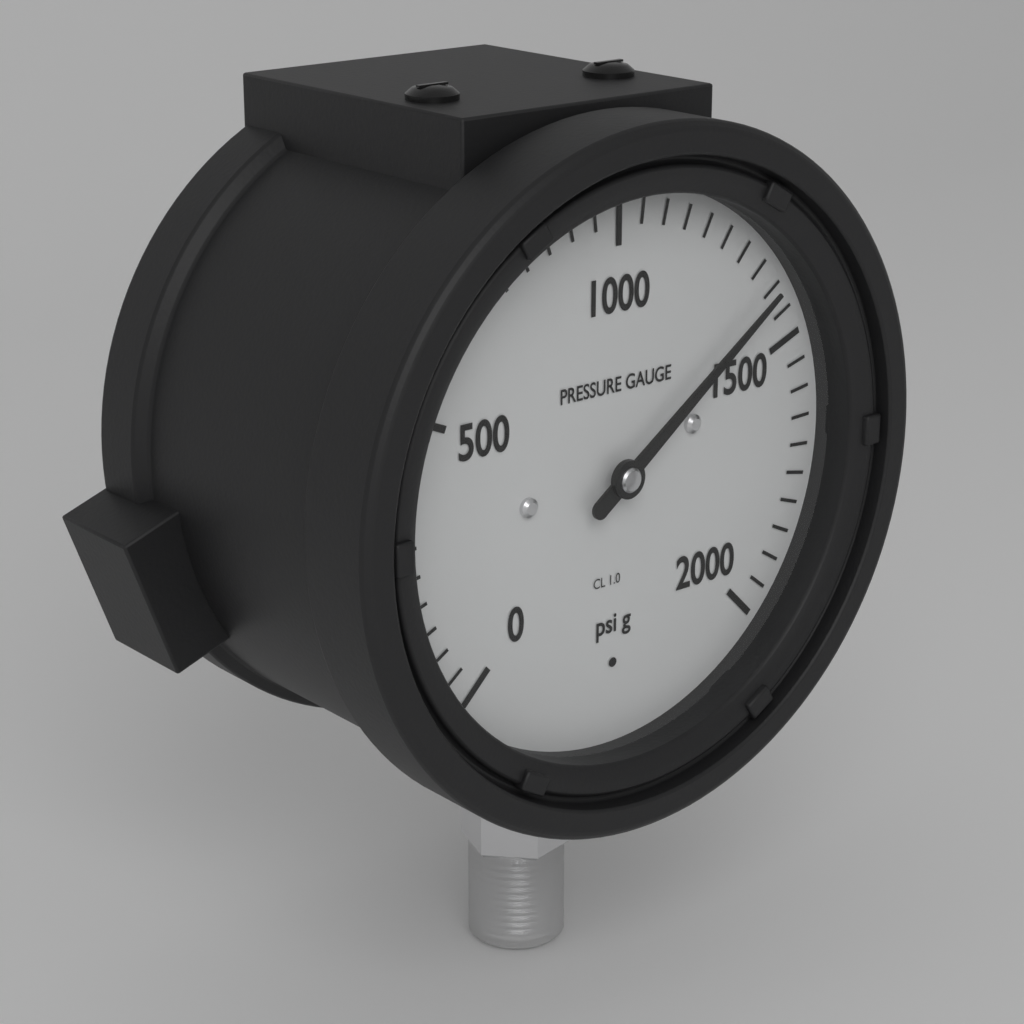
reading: 1400 psi
